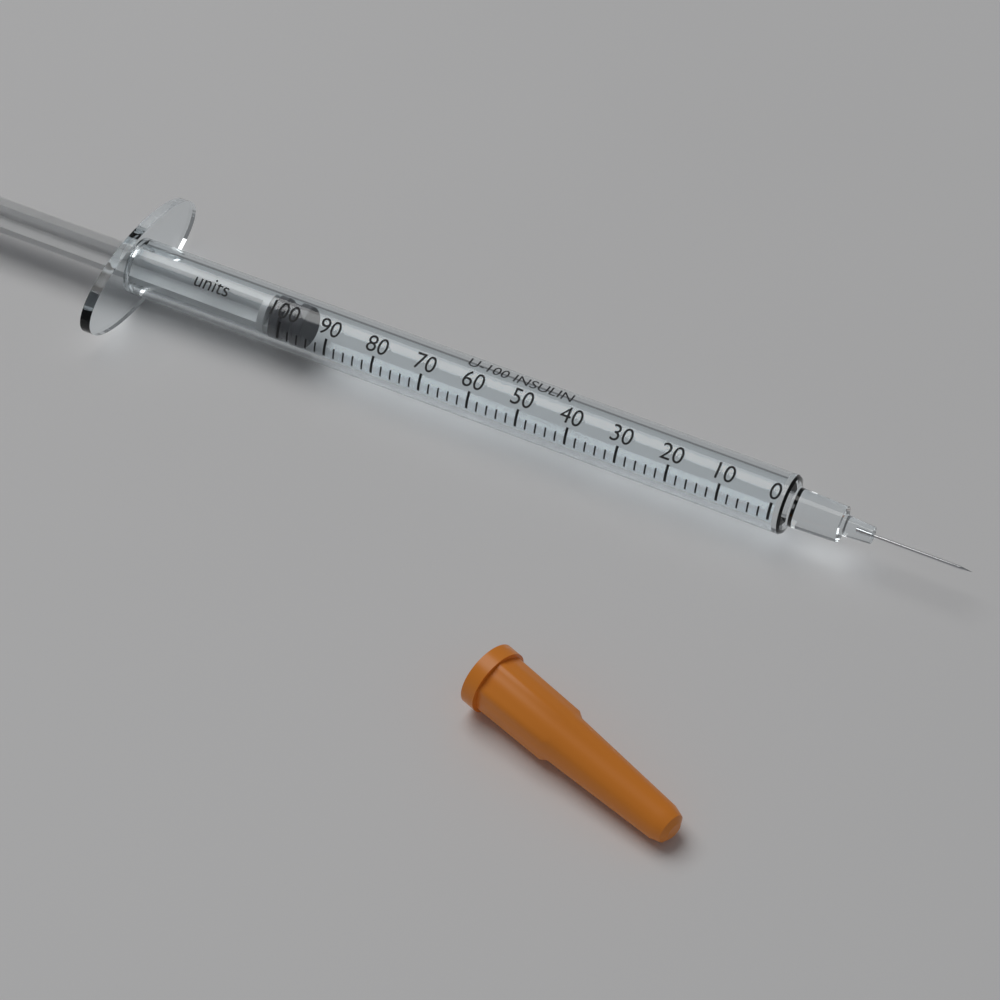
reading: 96 units
